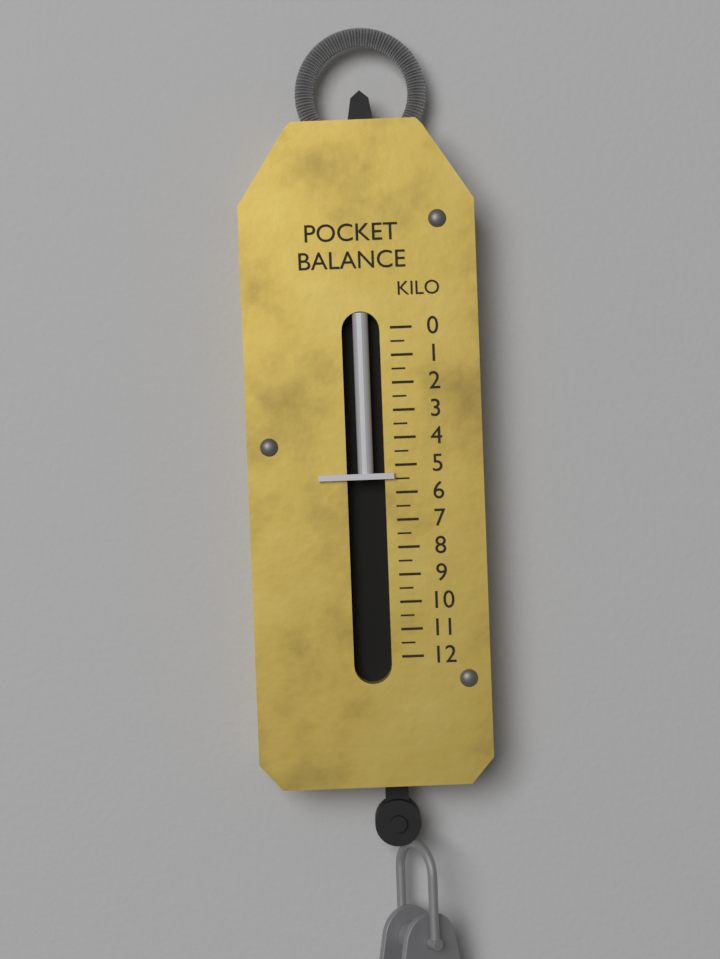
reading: 5.5 kg
